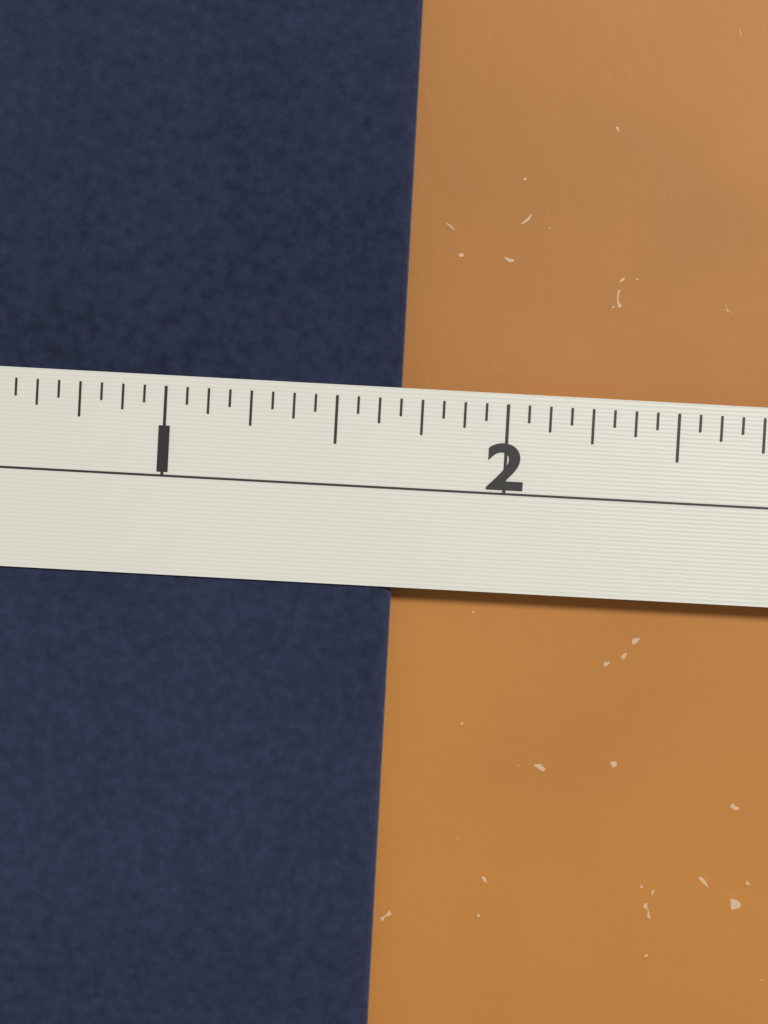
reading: 1.6875 in
